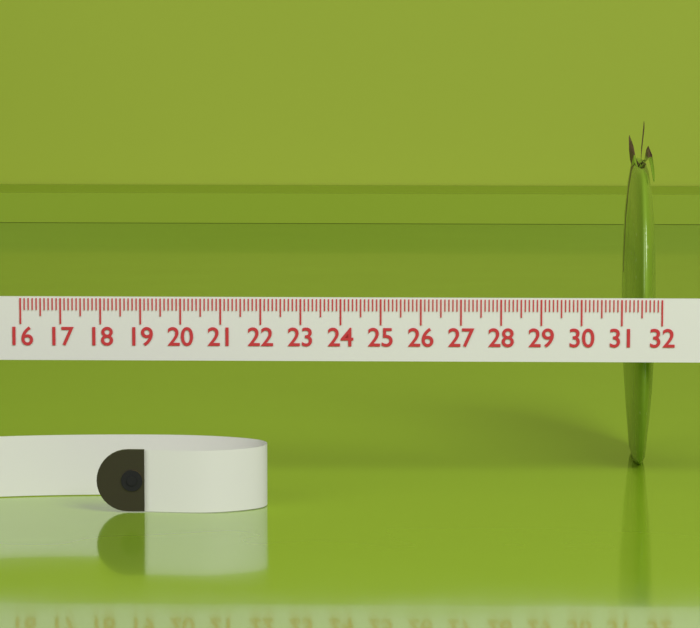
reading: 31.2 (no unit)
